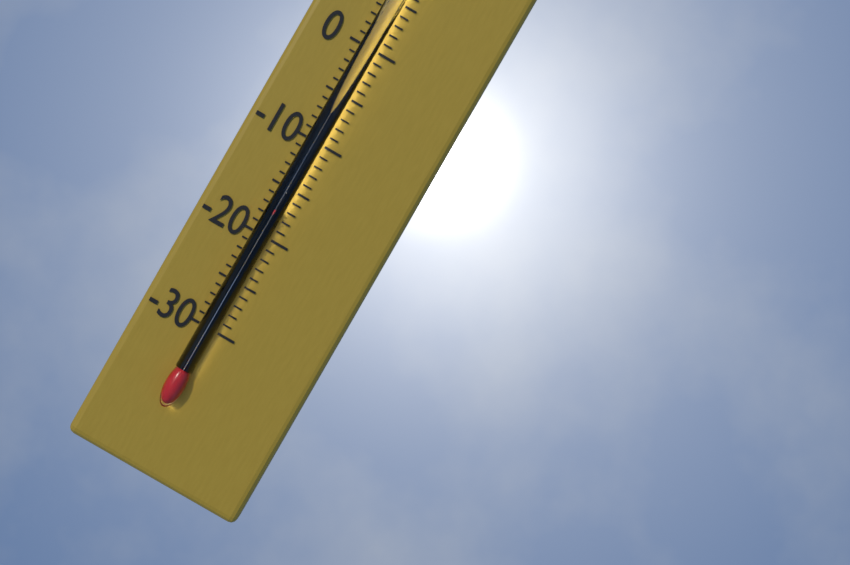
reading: -17 °C
